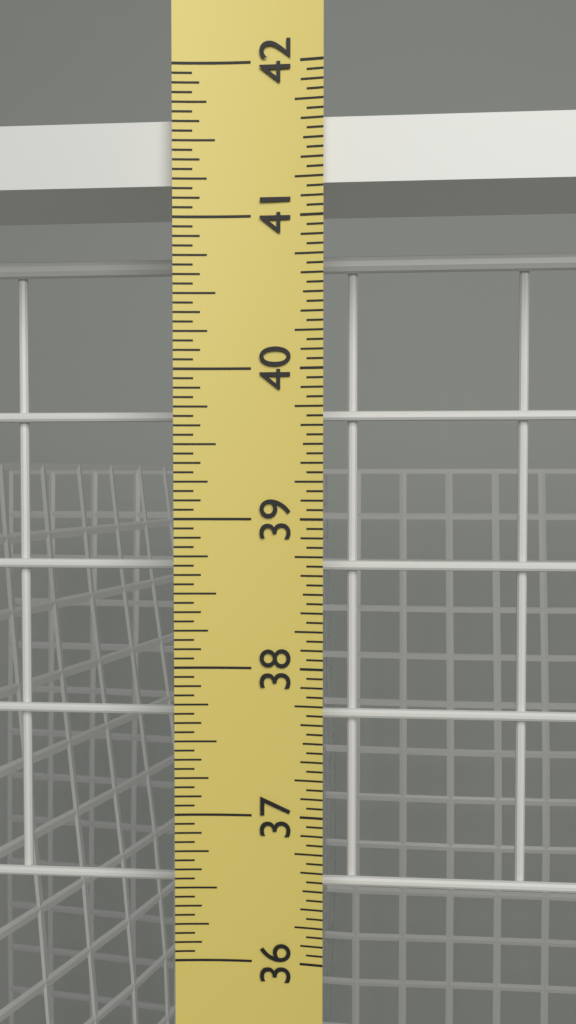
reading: 41.6875 in
